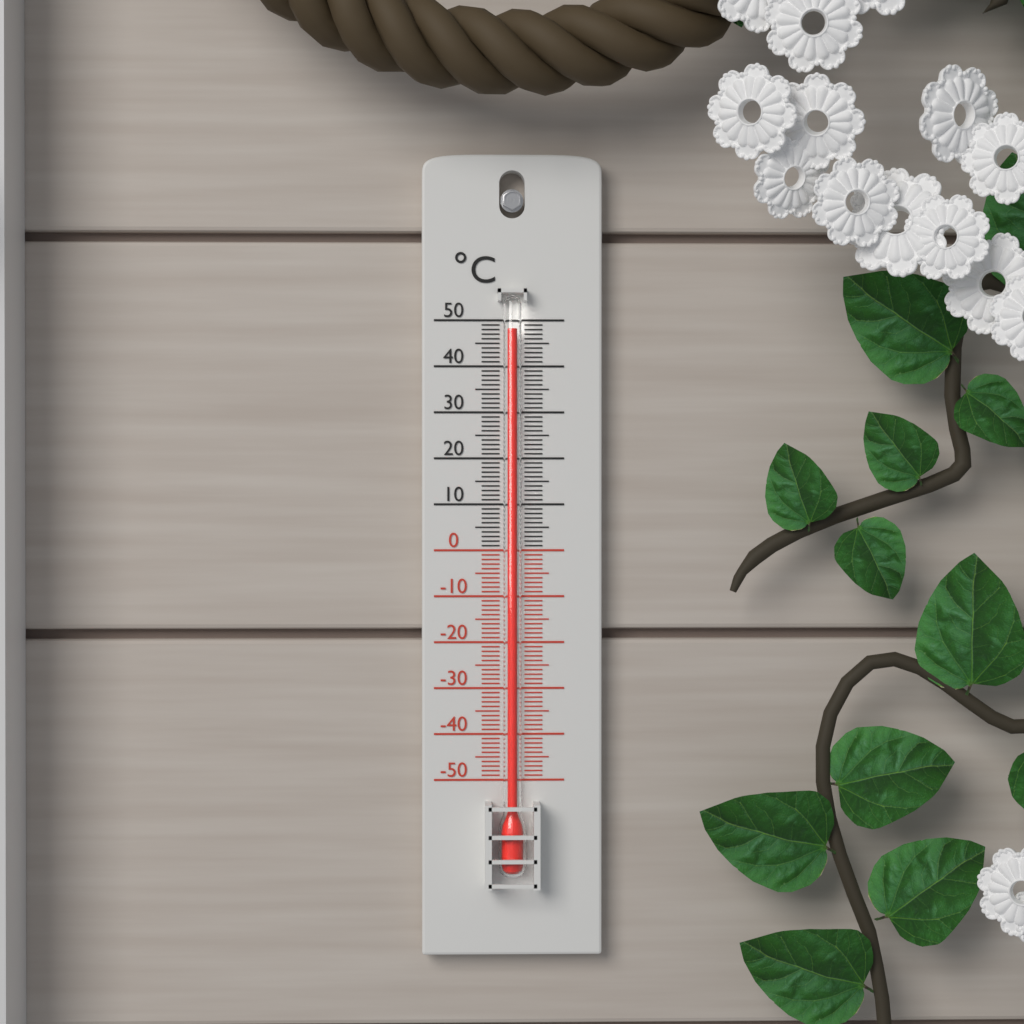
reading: 48 °C
